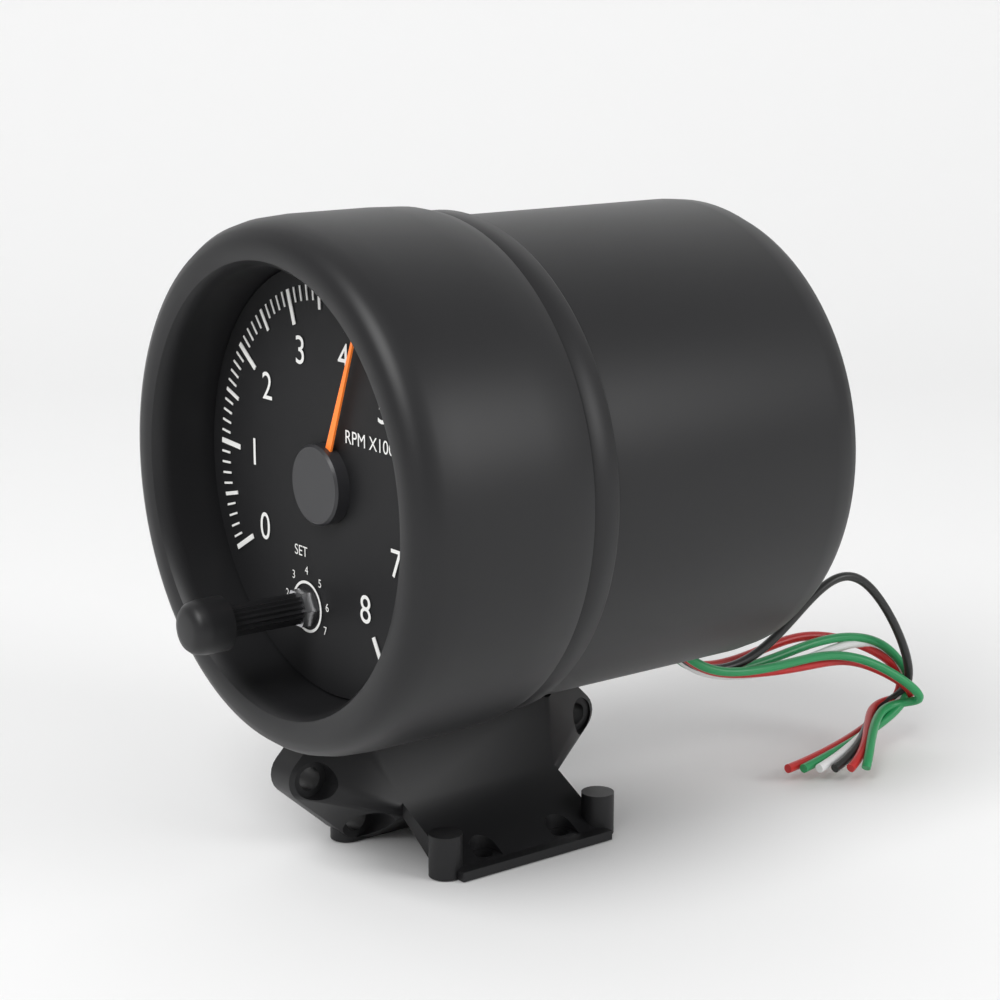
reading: 4.2 RPM x1000
